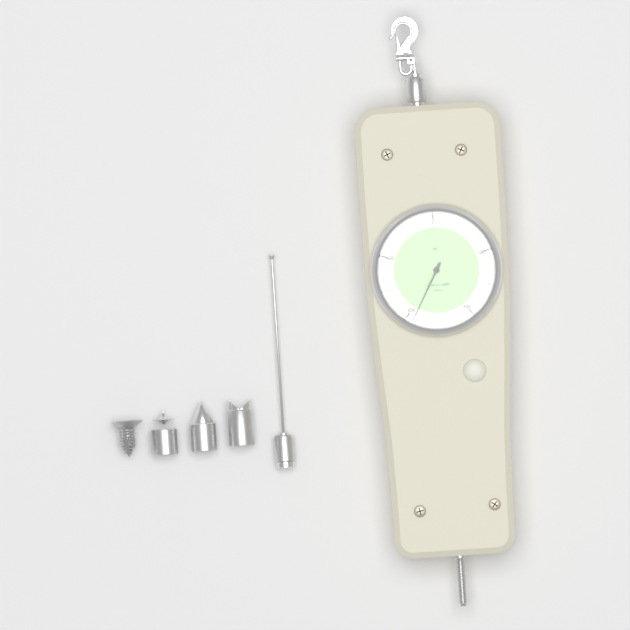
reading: 290 N
